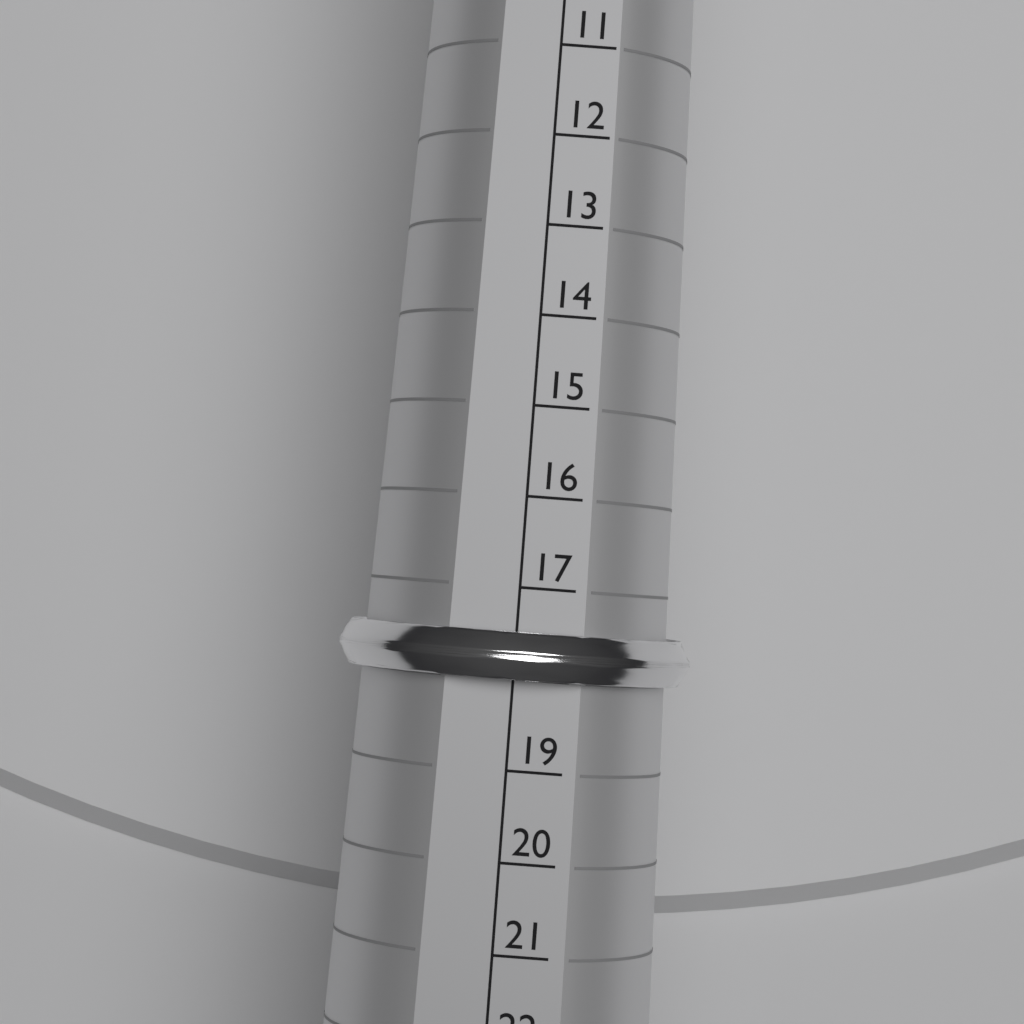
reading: 18 (no unit)
